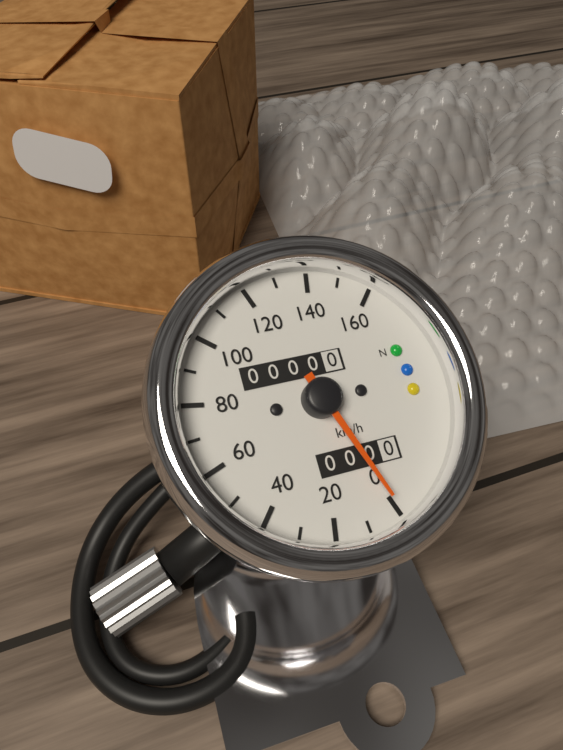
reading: 0 km/h
